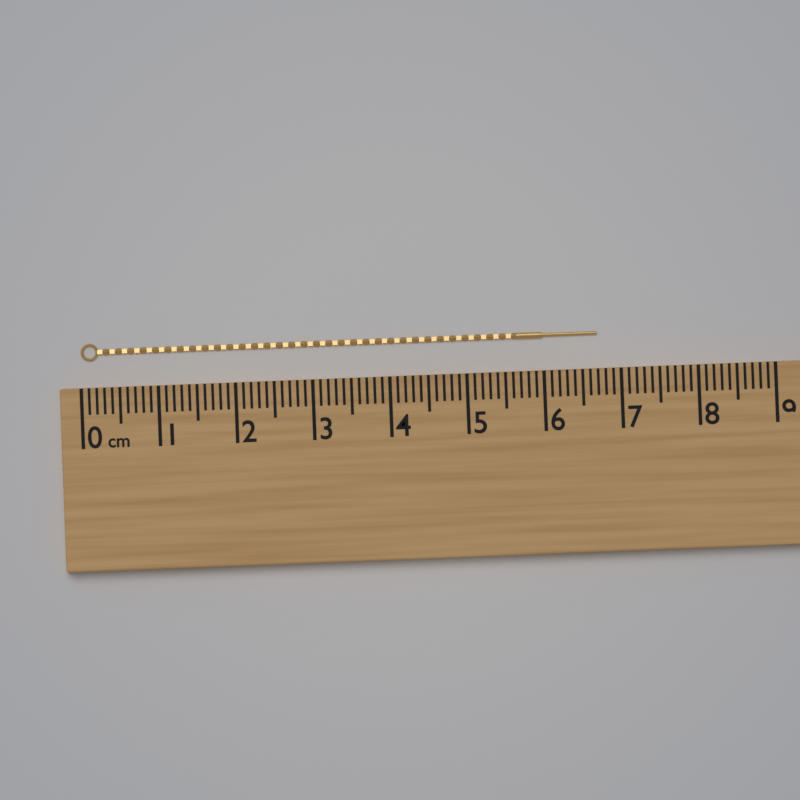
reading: 6.7 cm
